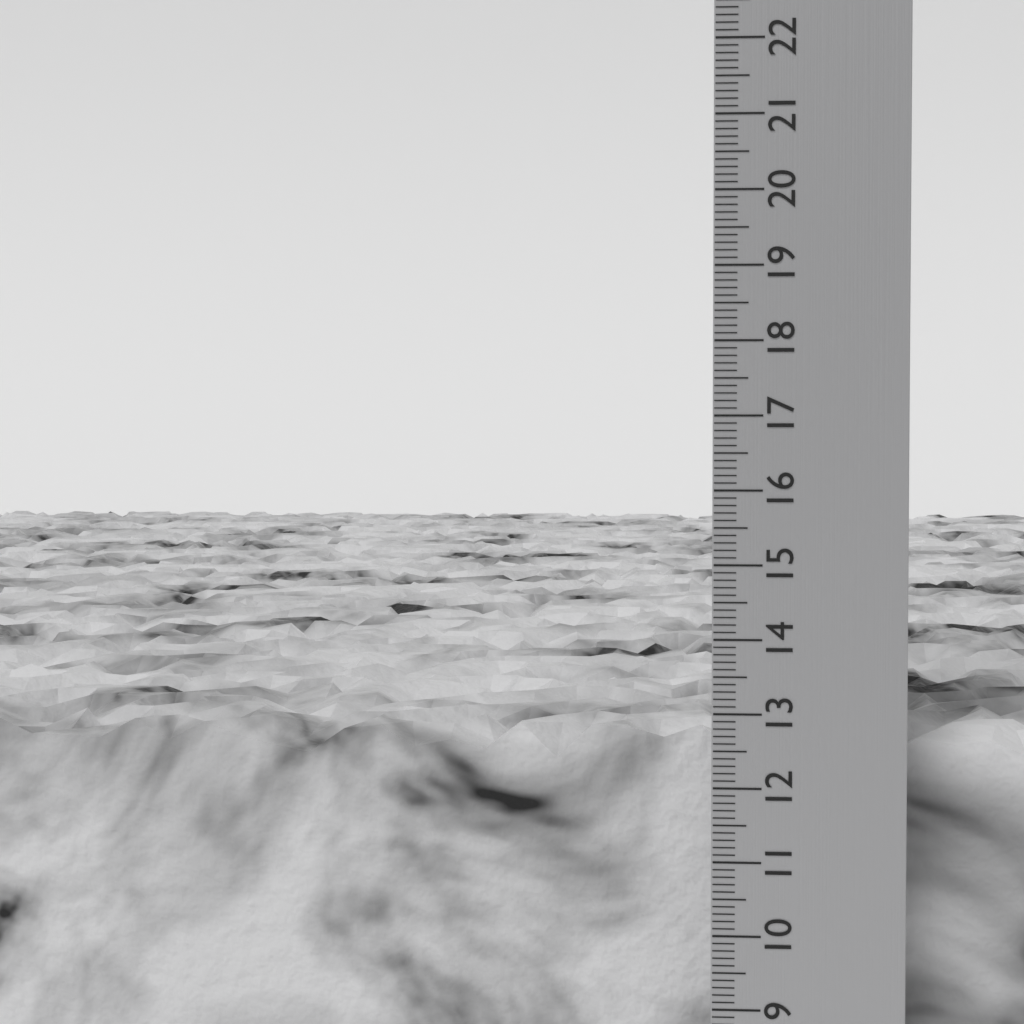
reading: 12.7 cm
